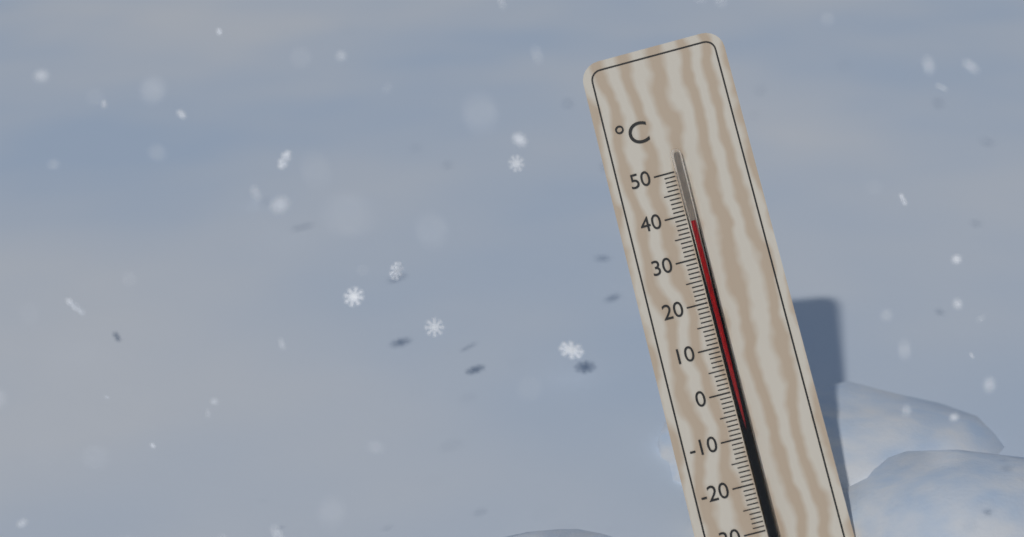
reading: 38 °C
